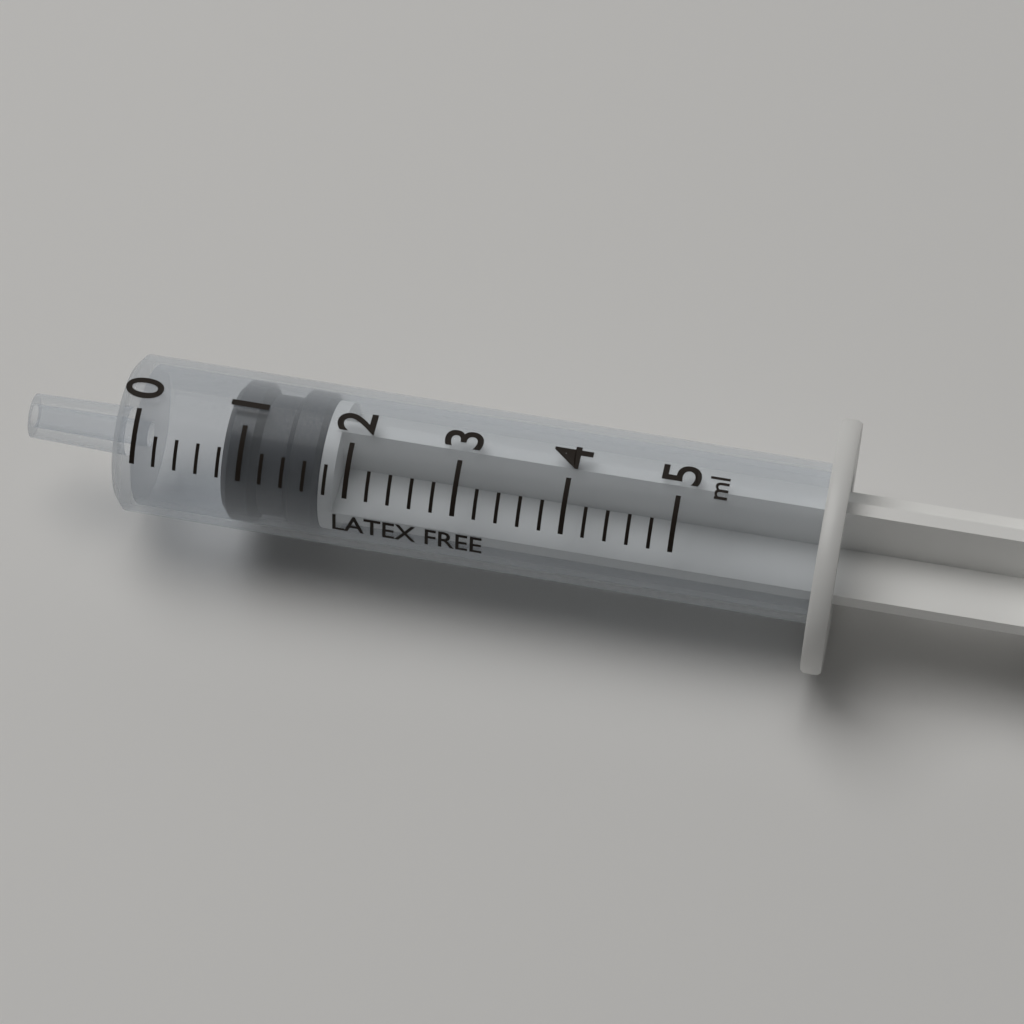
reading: 0.8 ml
